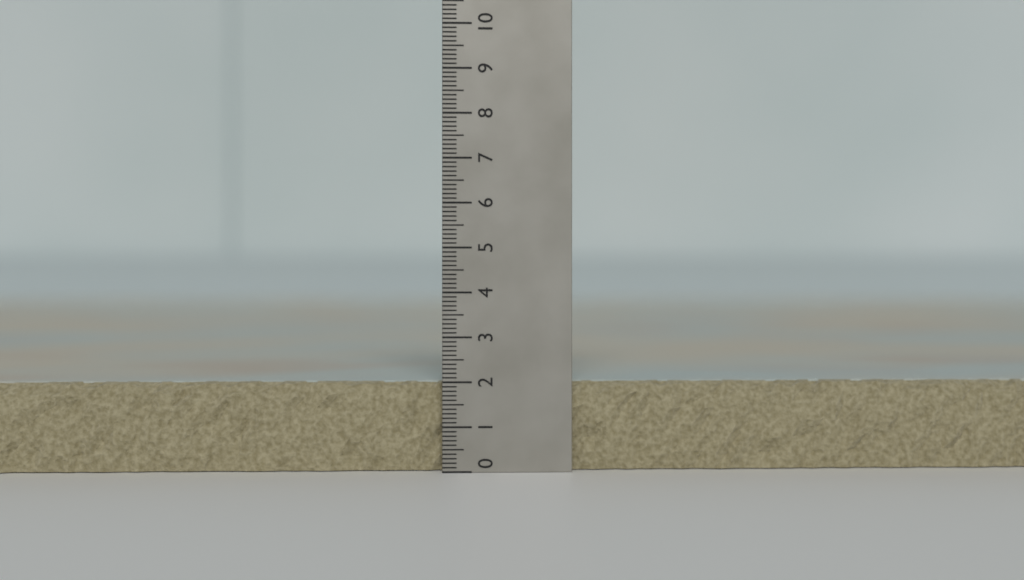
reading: 2.0 (no unit)
